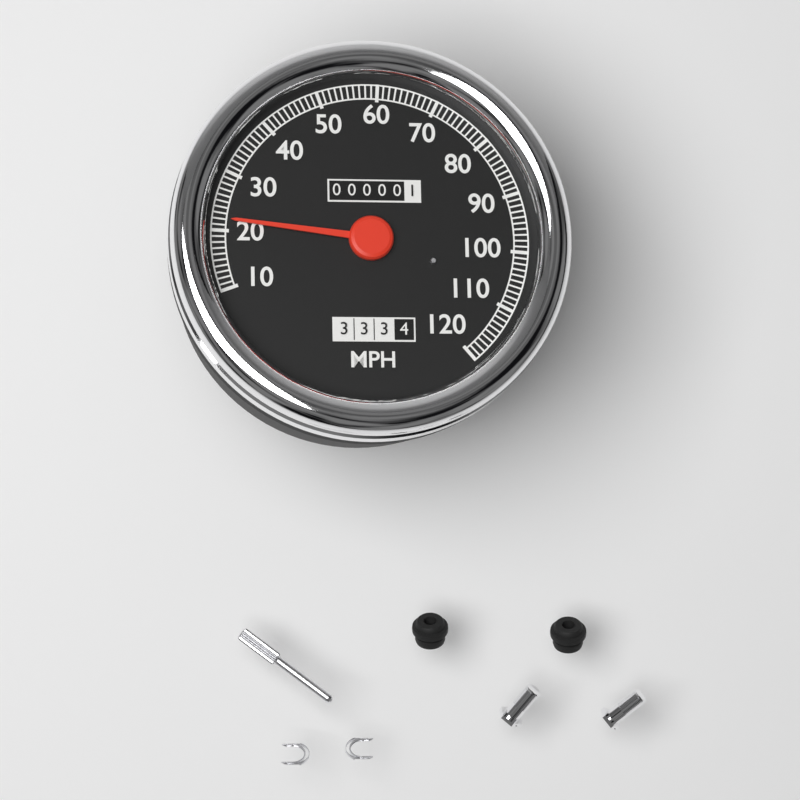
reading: 22 MPH
